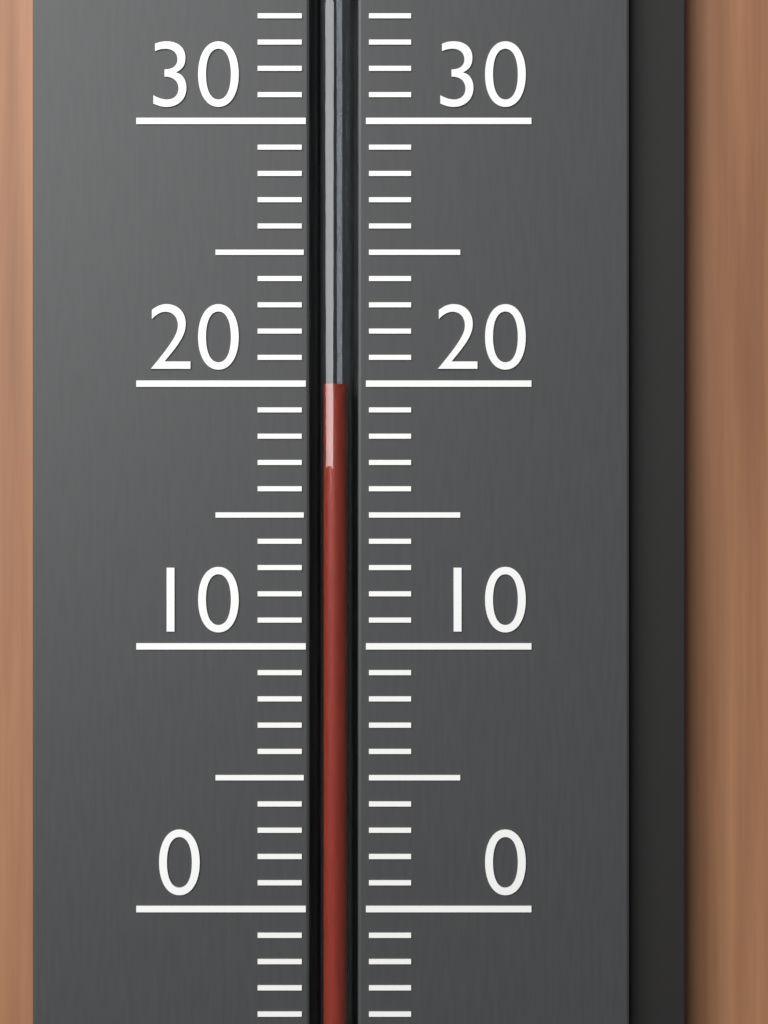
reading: 20 °C
